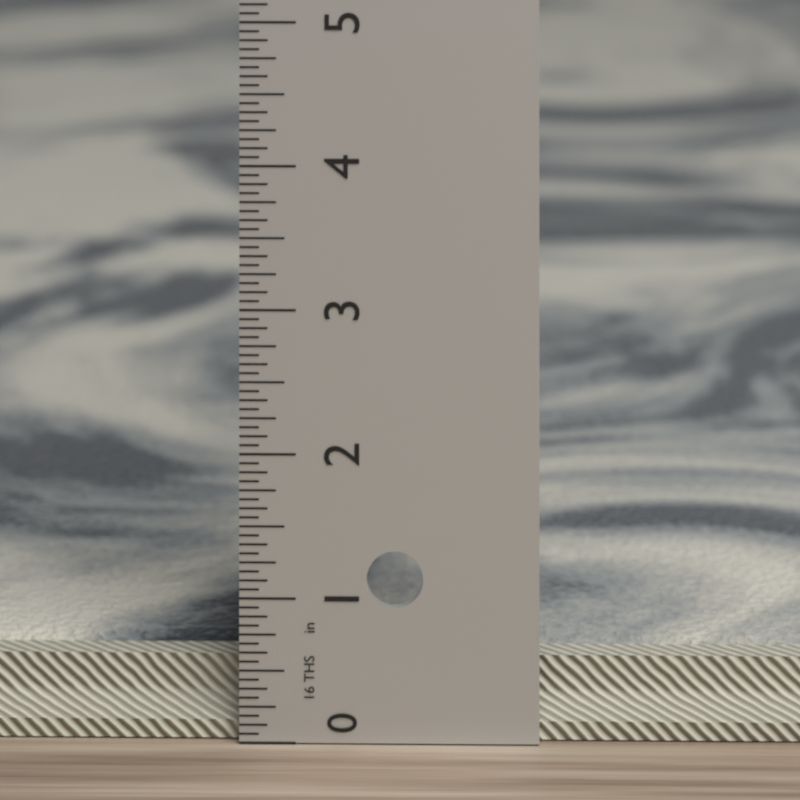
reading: 0.5625 in
